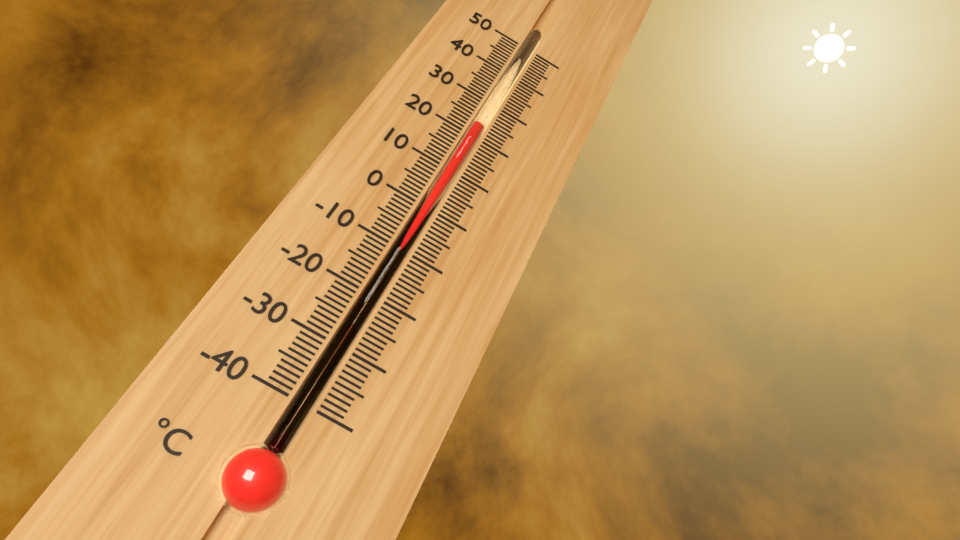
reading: 23 °C
